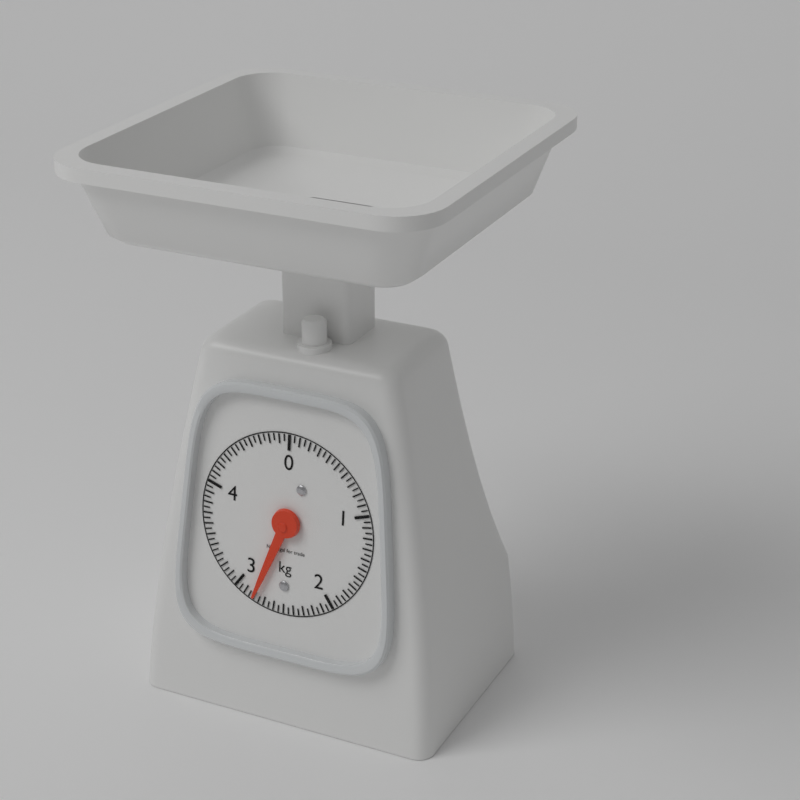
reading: 2.80 kg
